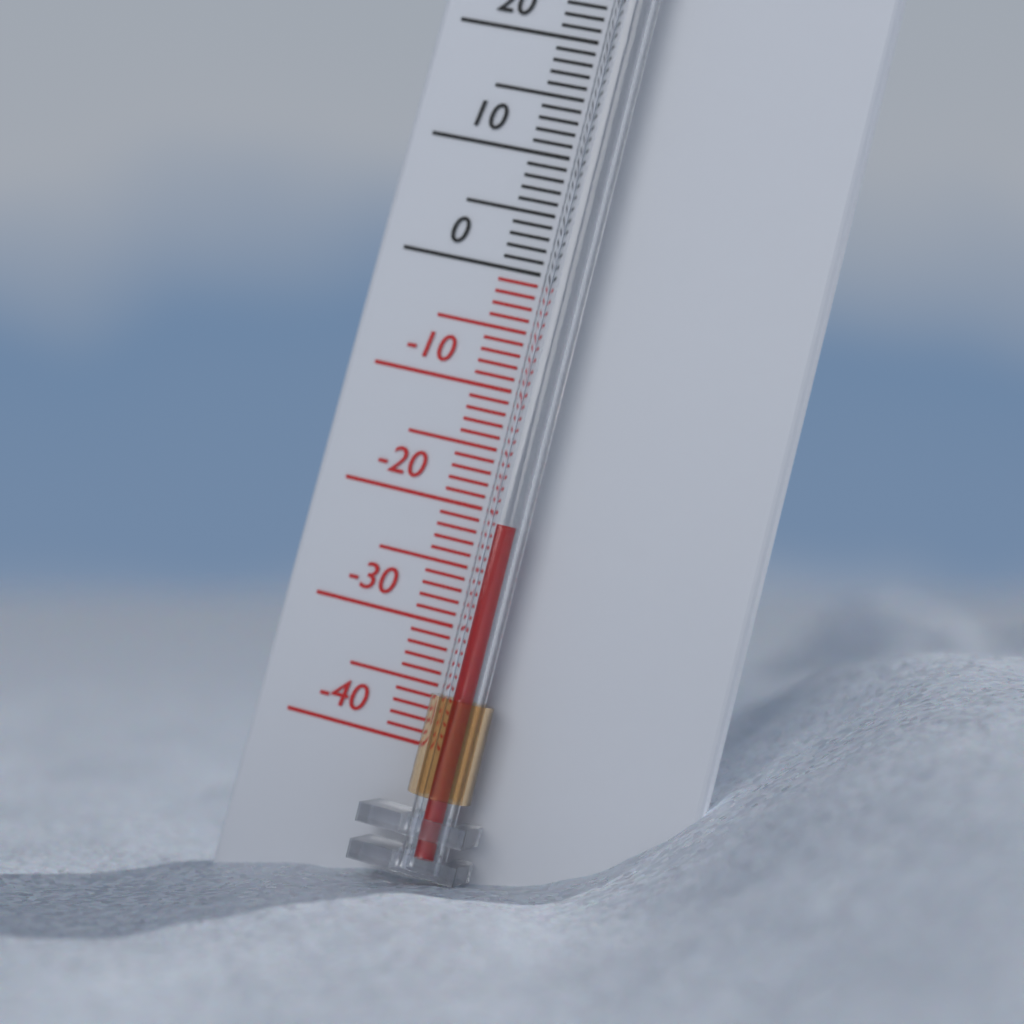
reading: -21 °C
